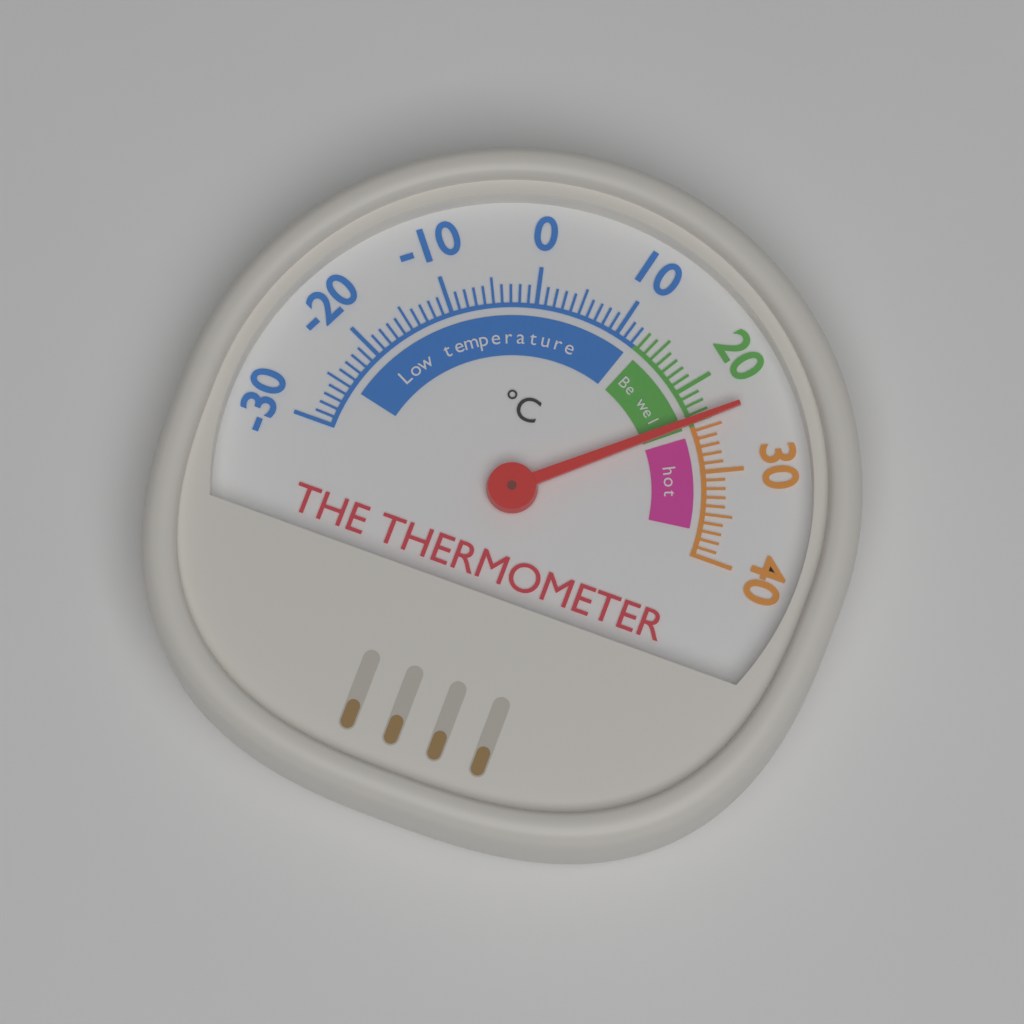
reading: 24 °C
